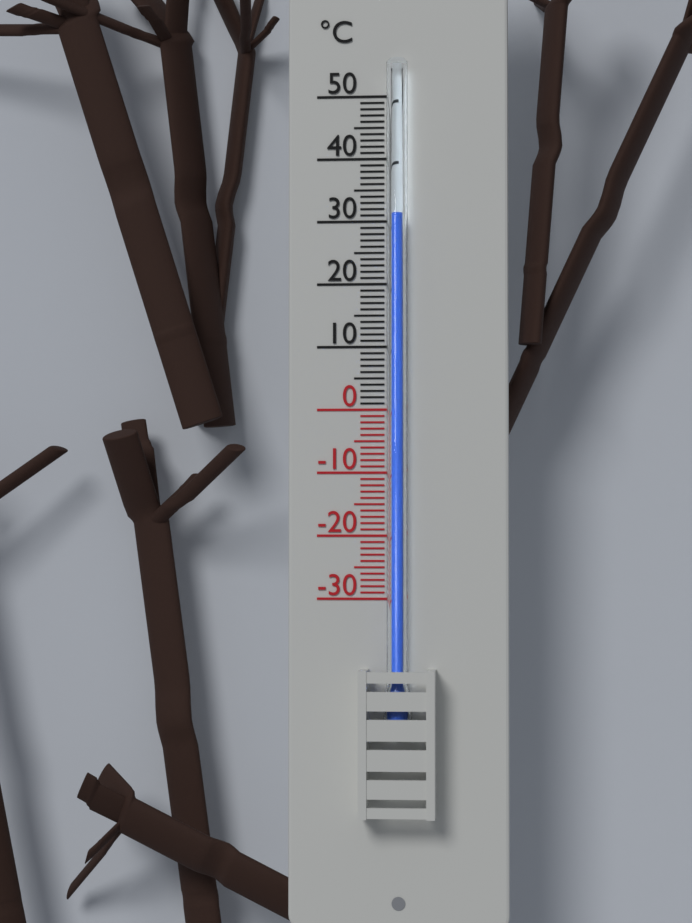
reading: 31 °C
